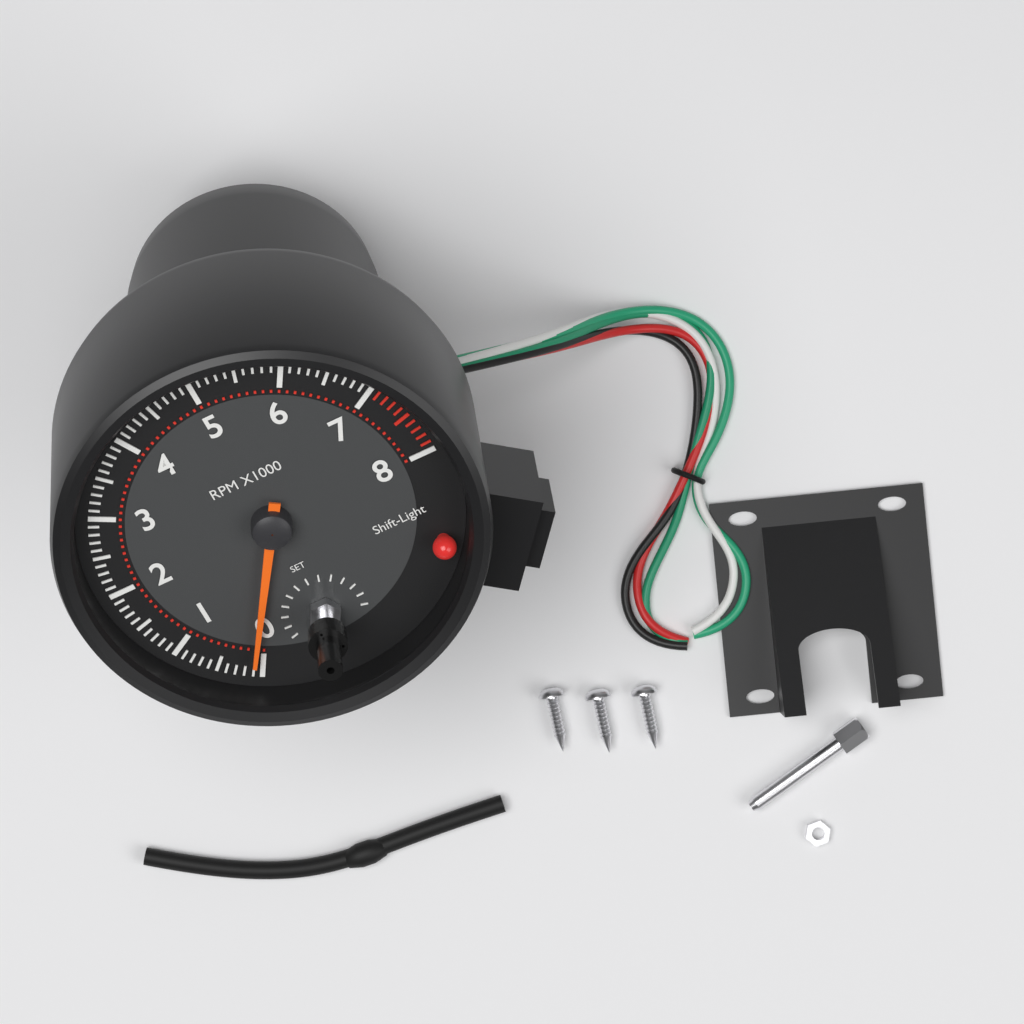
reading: 100 RPM
